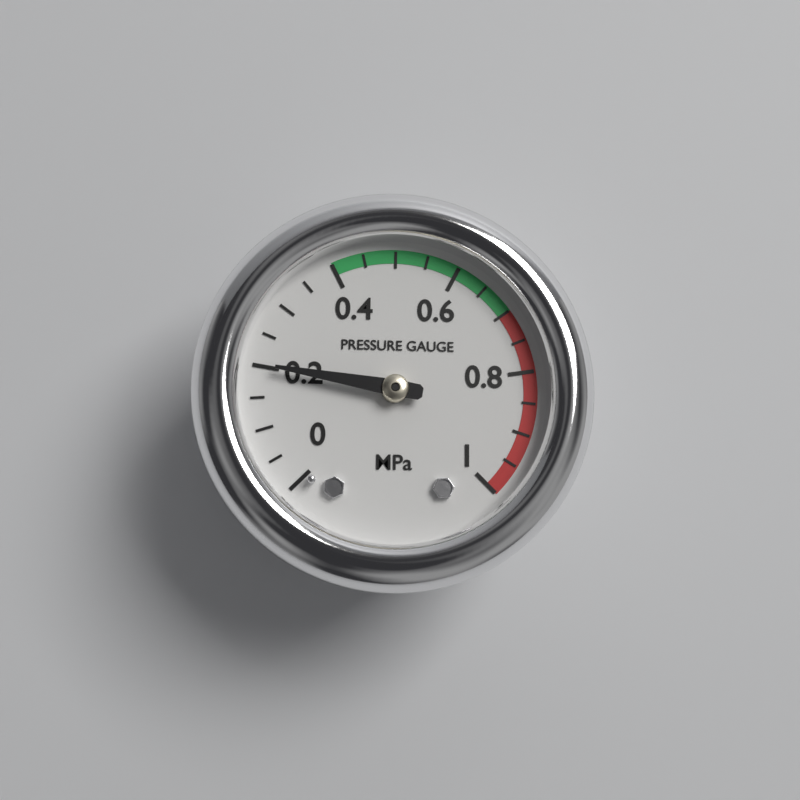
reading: 0.20 MPa
